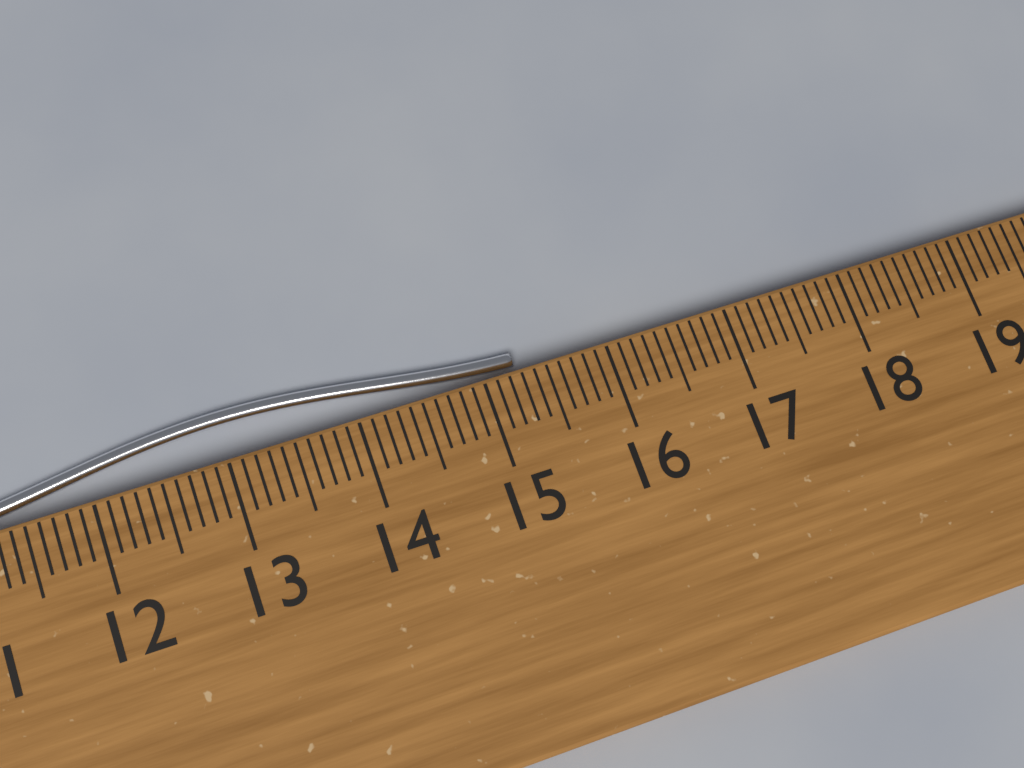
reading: 15.3 cm
